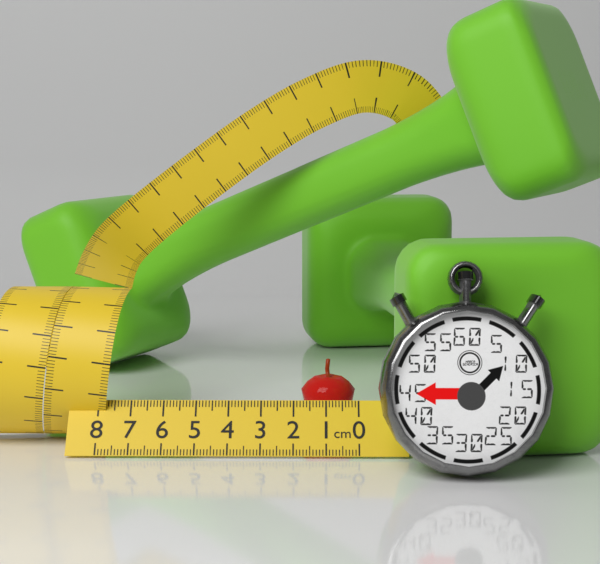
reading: 1.8 cm
